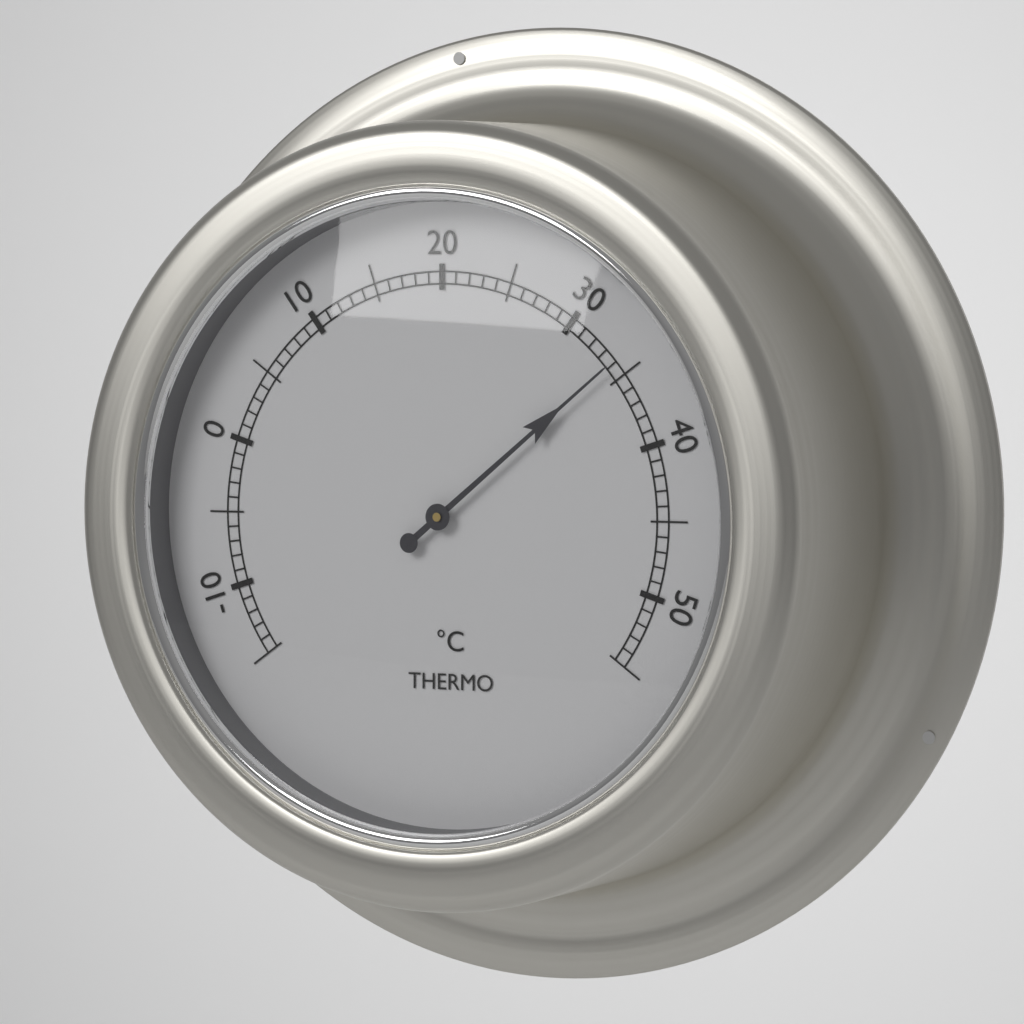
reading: 34 °C
